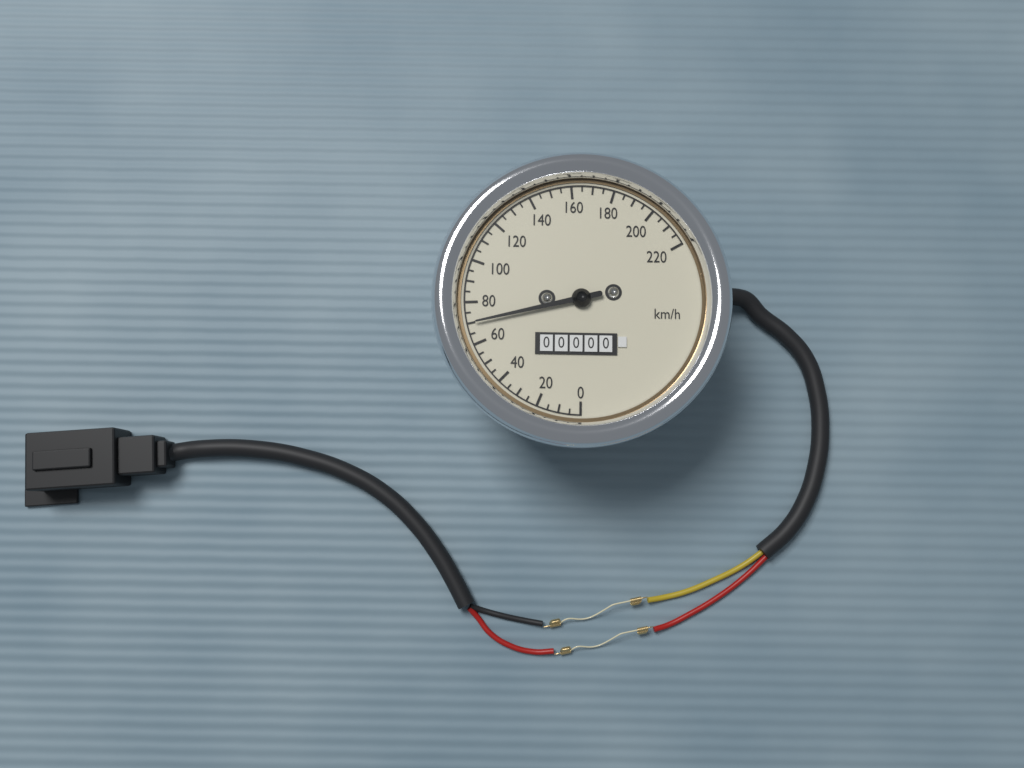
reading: 70 km/h
